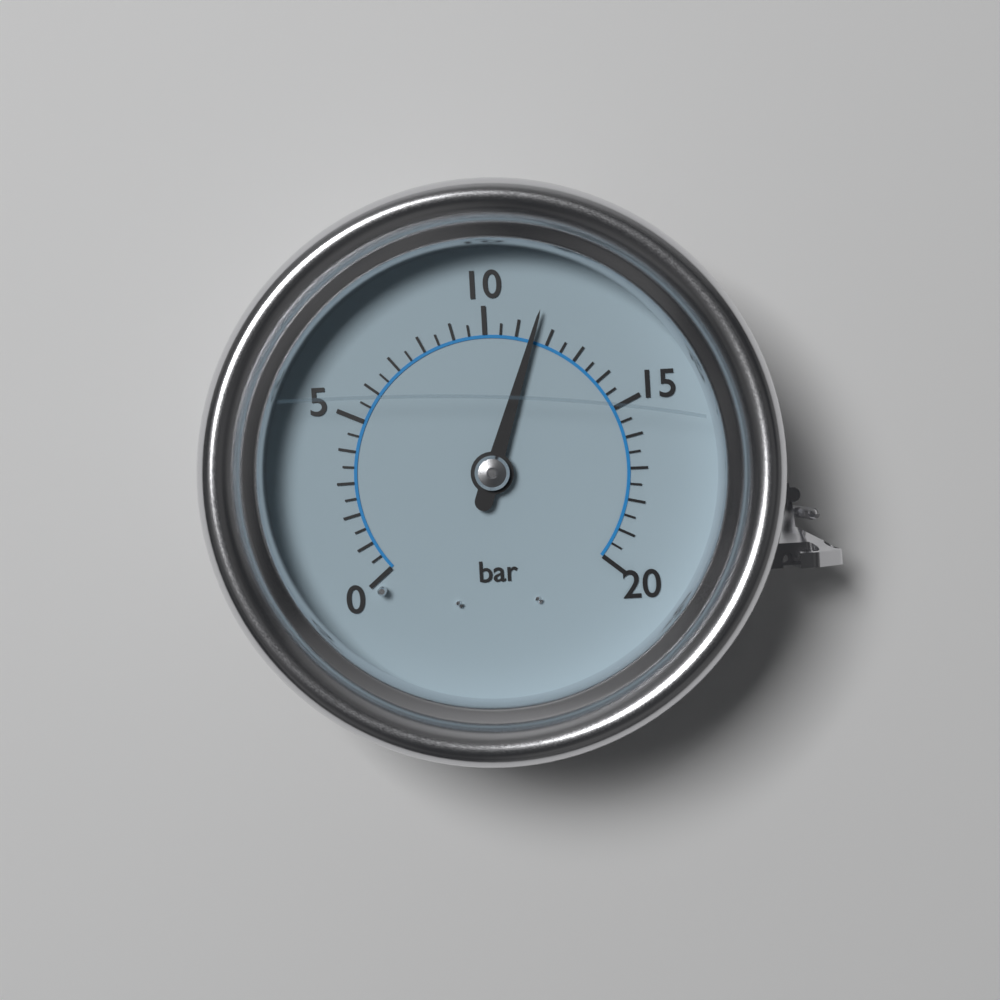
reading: 11.5 bar
